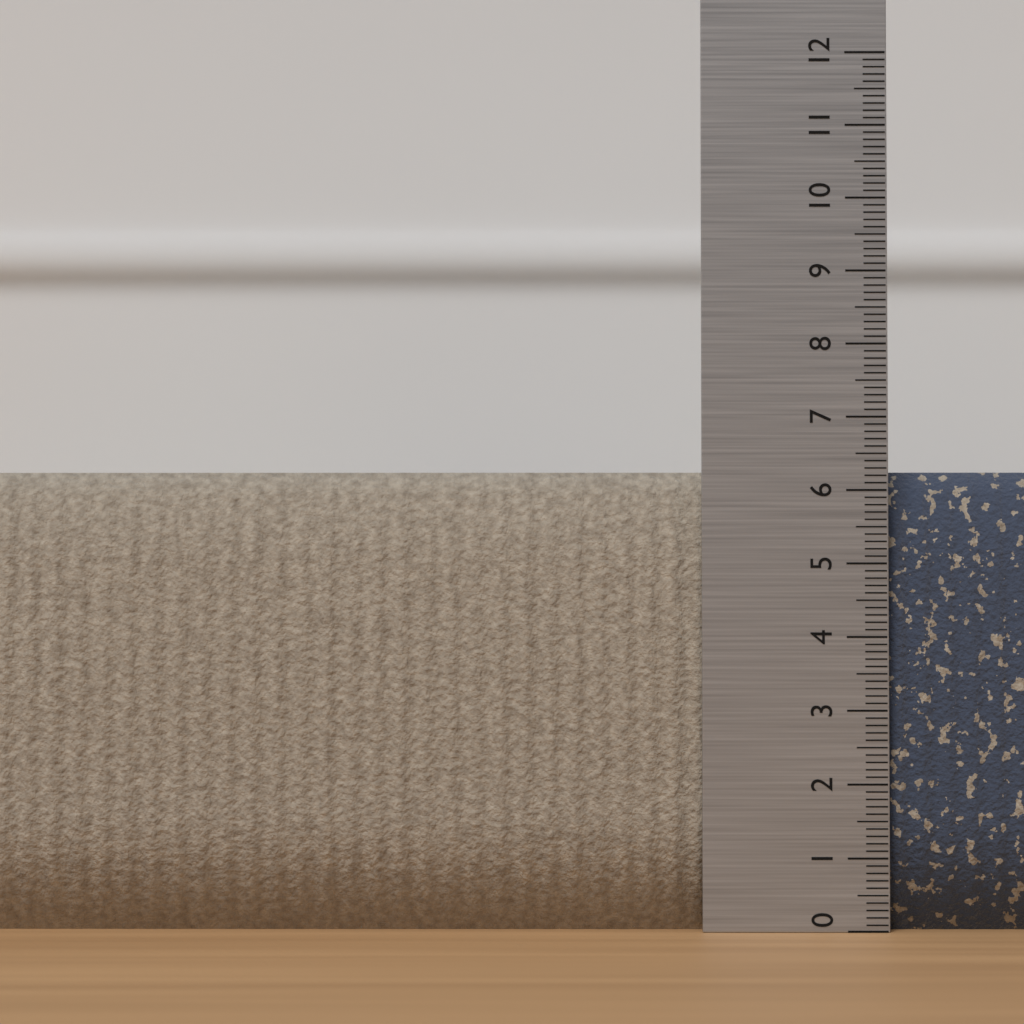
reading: 6.3 (no unit)
